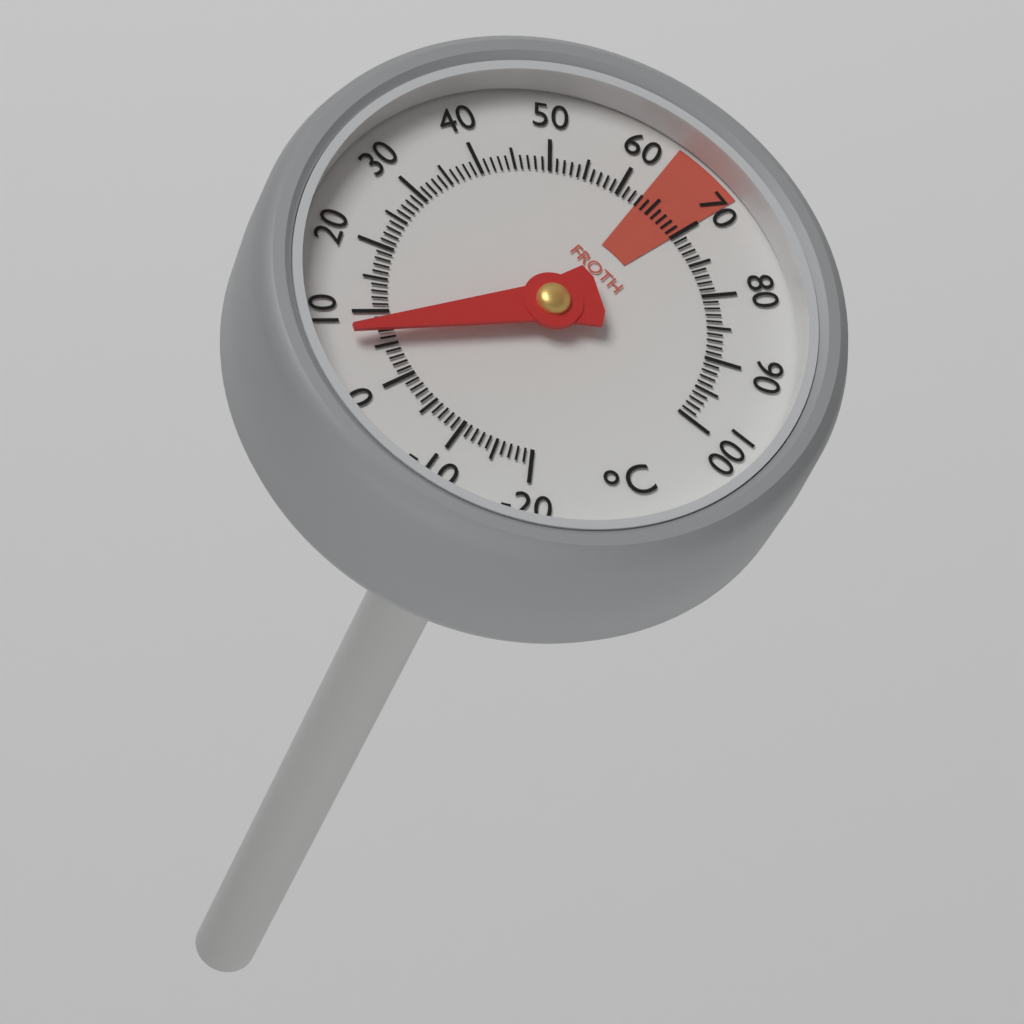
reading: 7 °C
